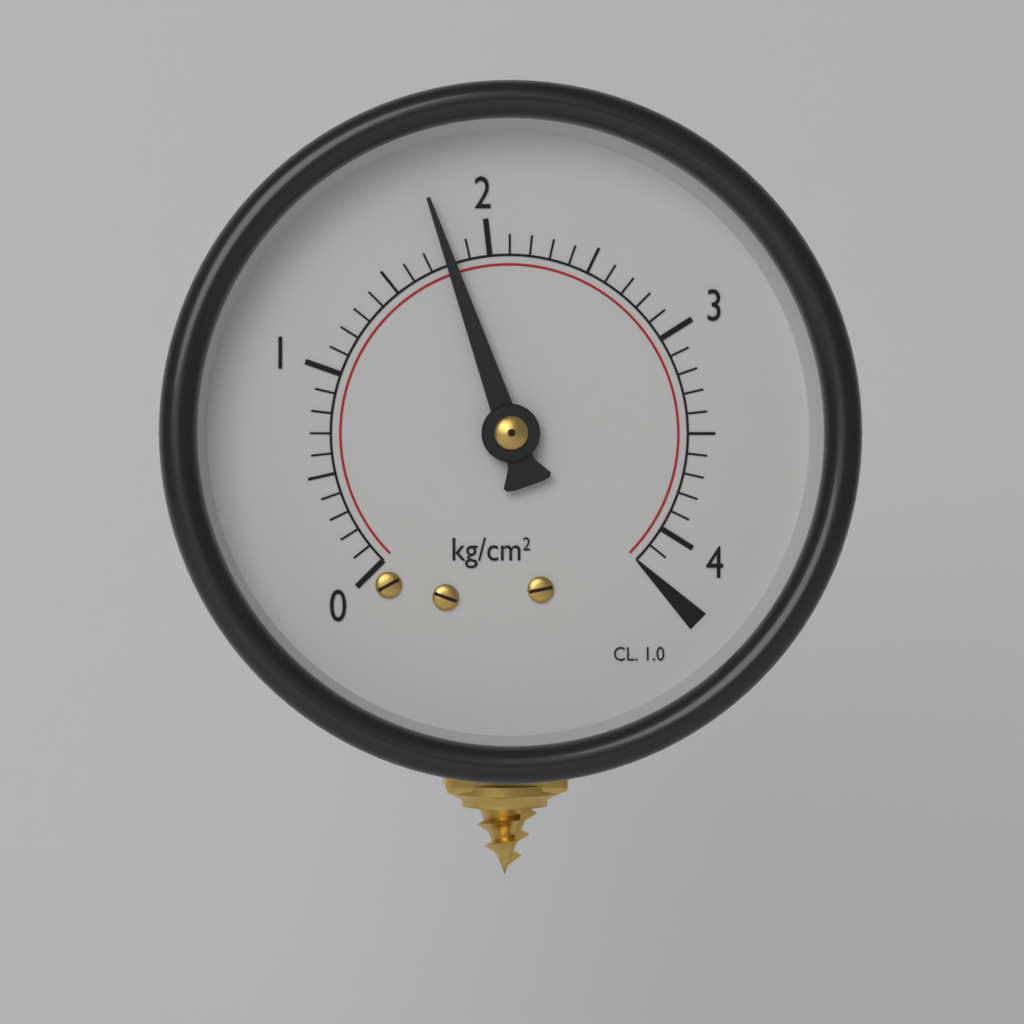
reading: 1.8 kg/cm²
